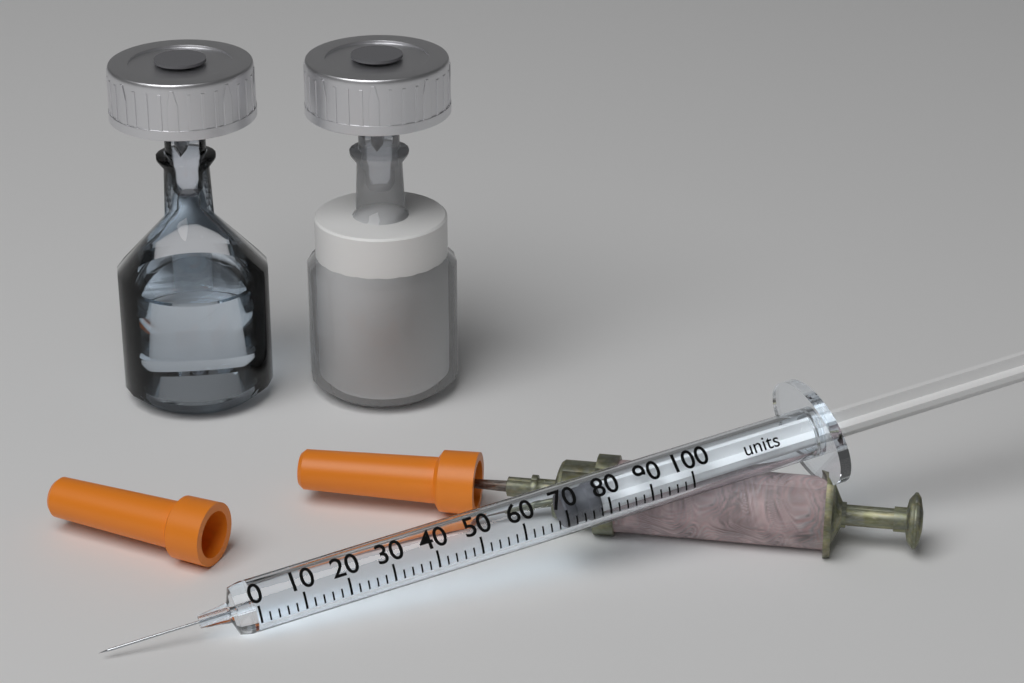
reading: 70 units
